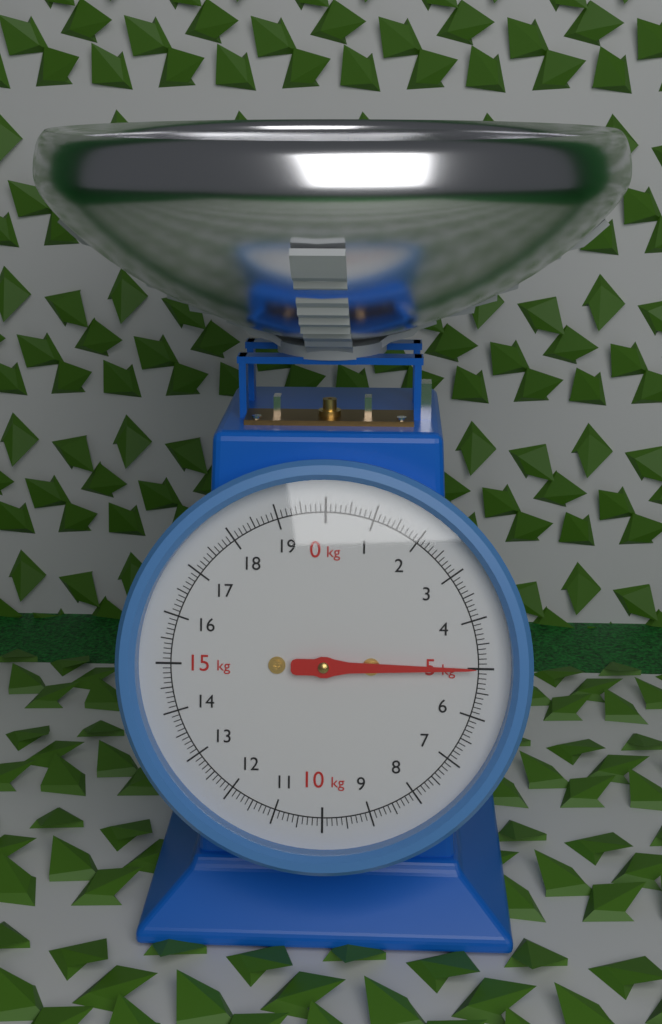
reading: 5.0 kg
